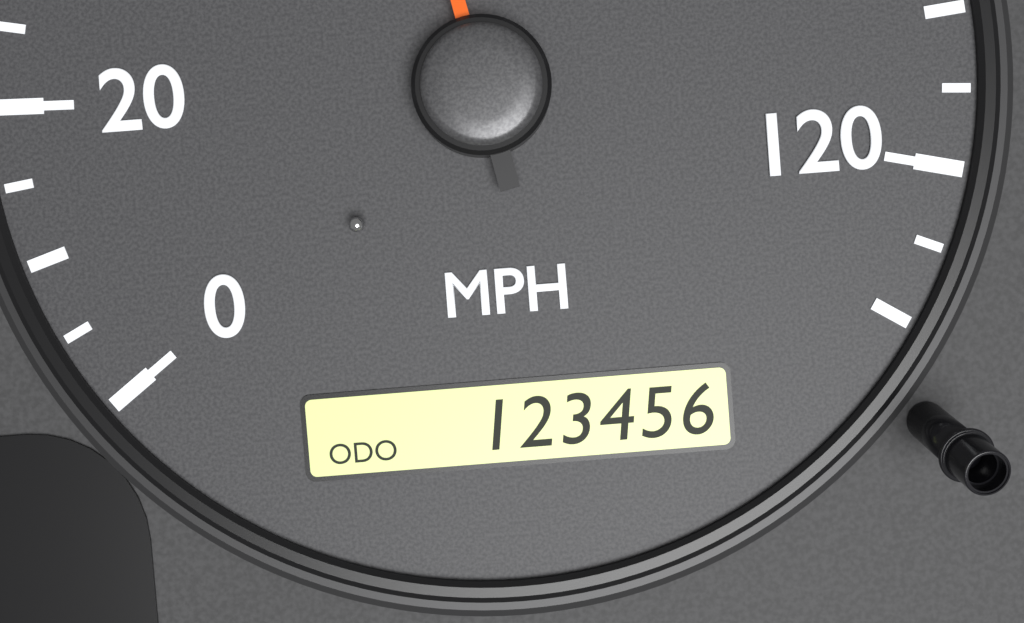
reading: 60 MPH
